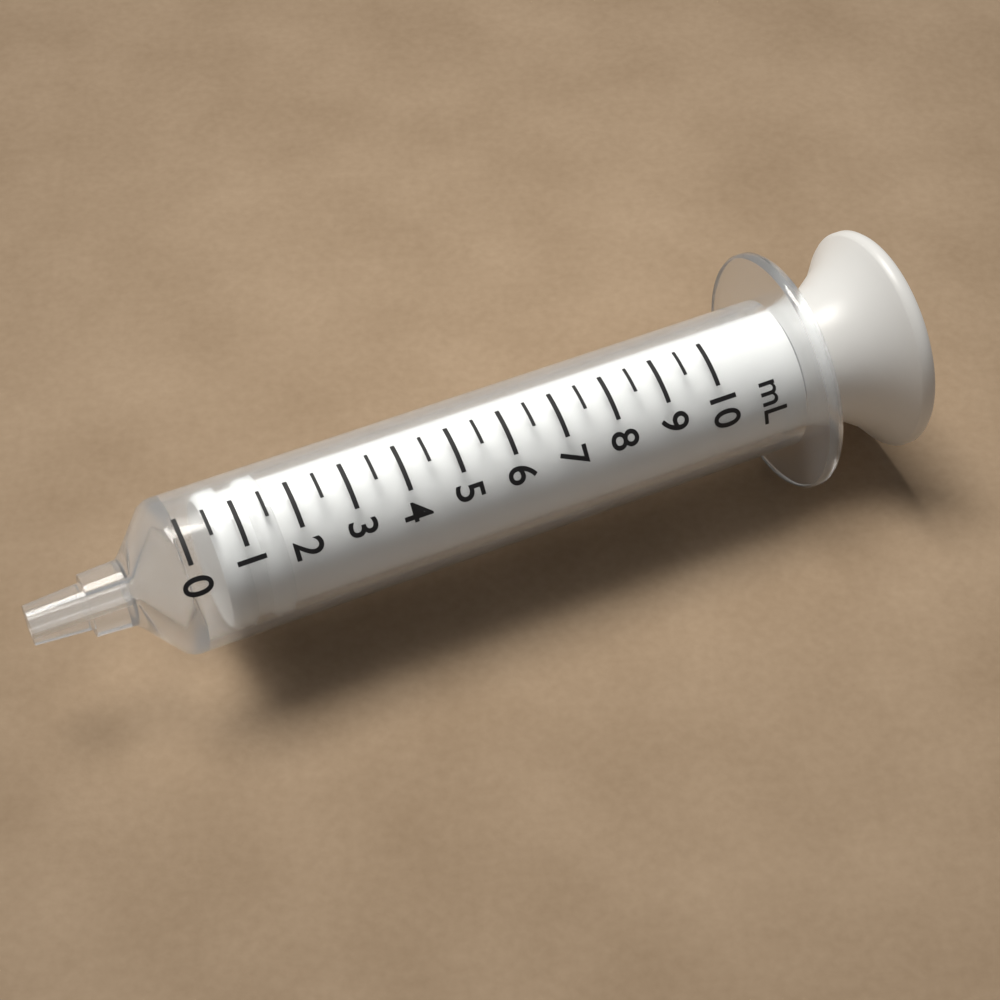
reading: 0.5 mL
